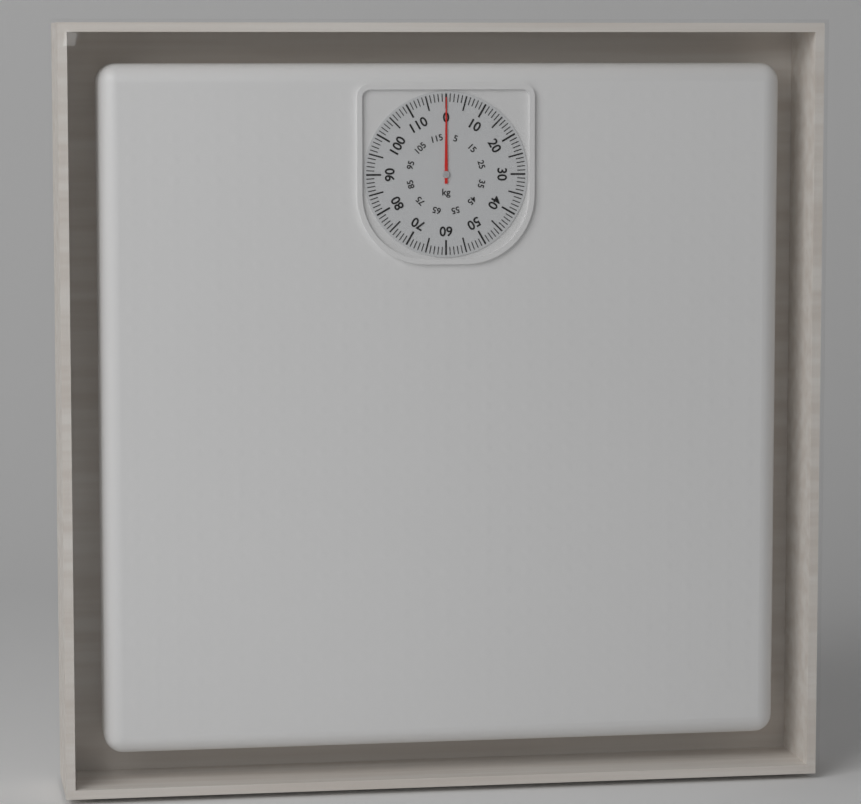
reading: 0 kg
